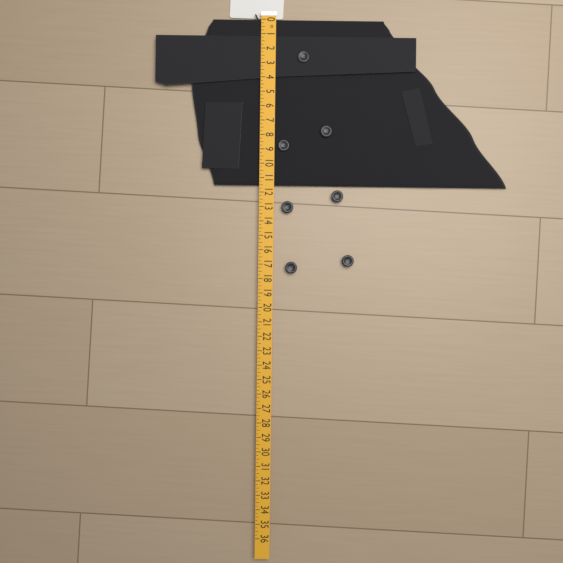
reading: 11.50 in
